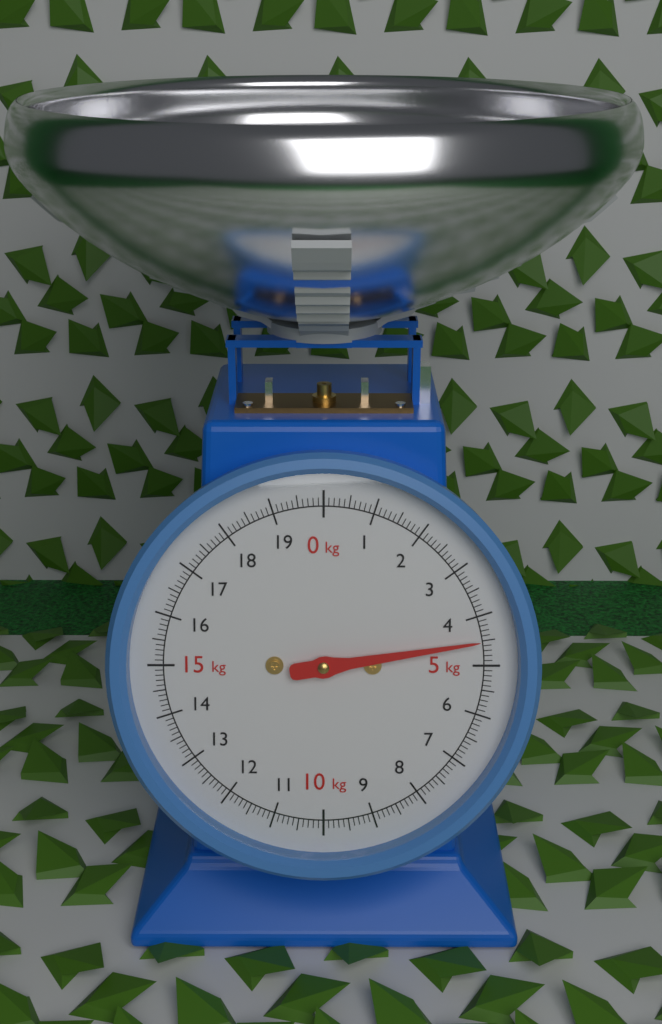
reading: 4.5 kg
